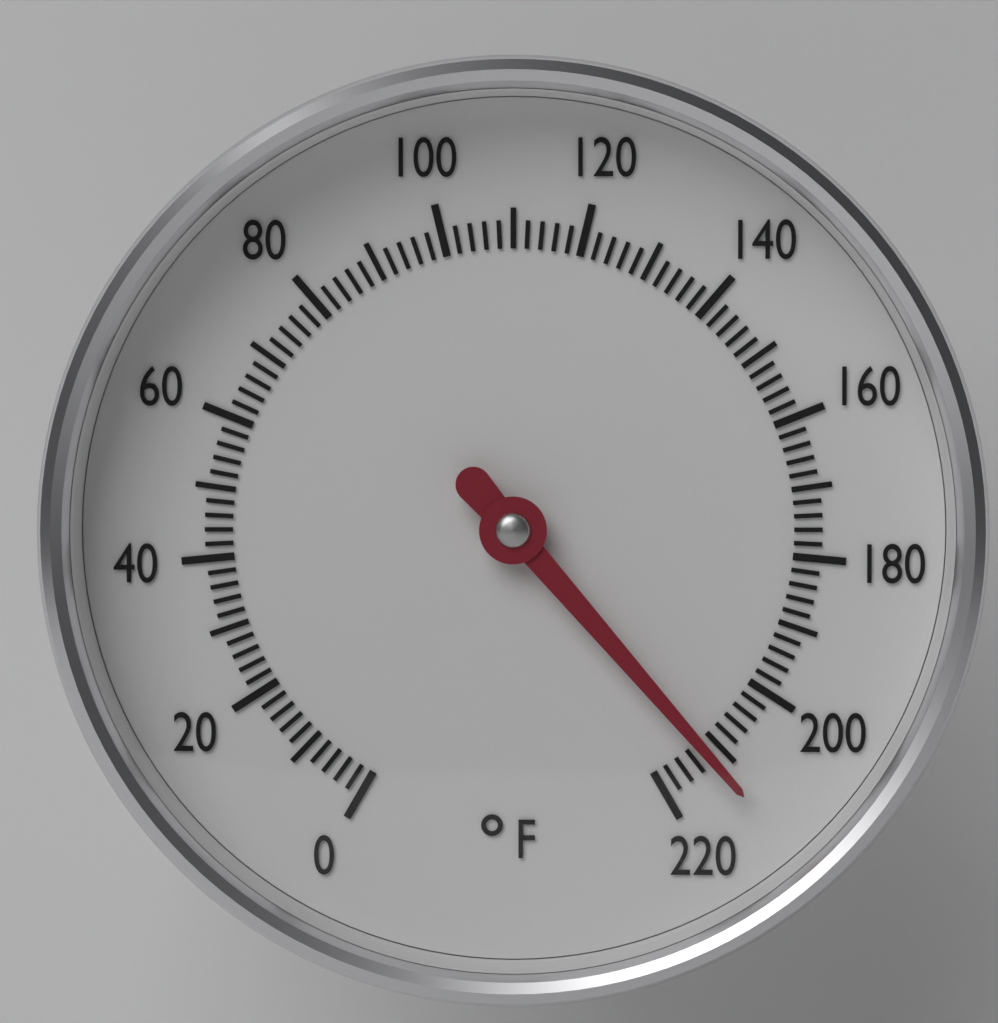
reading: 212 °F
